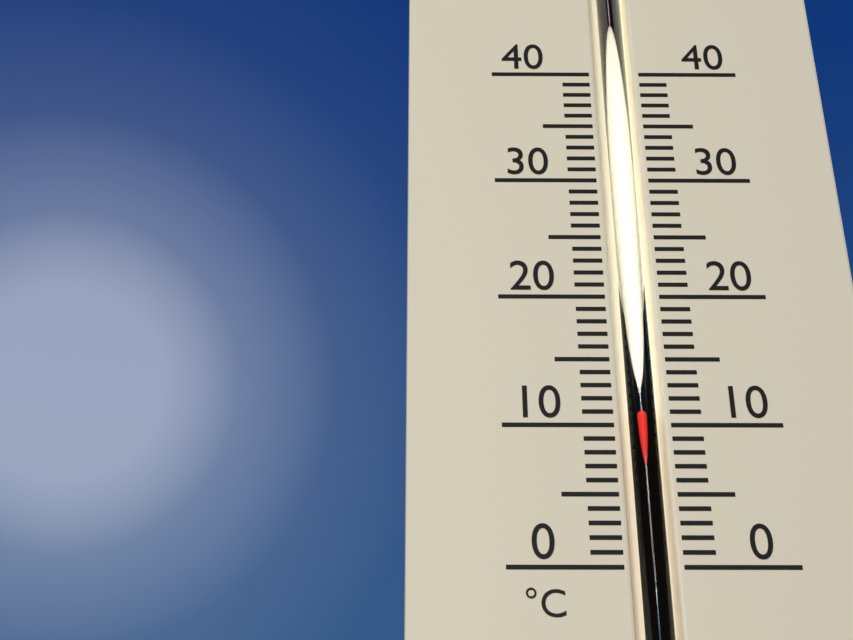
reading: 11 °C
